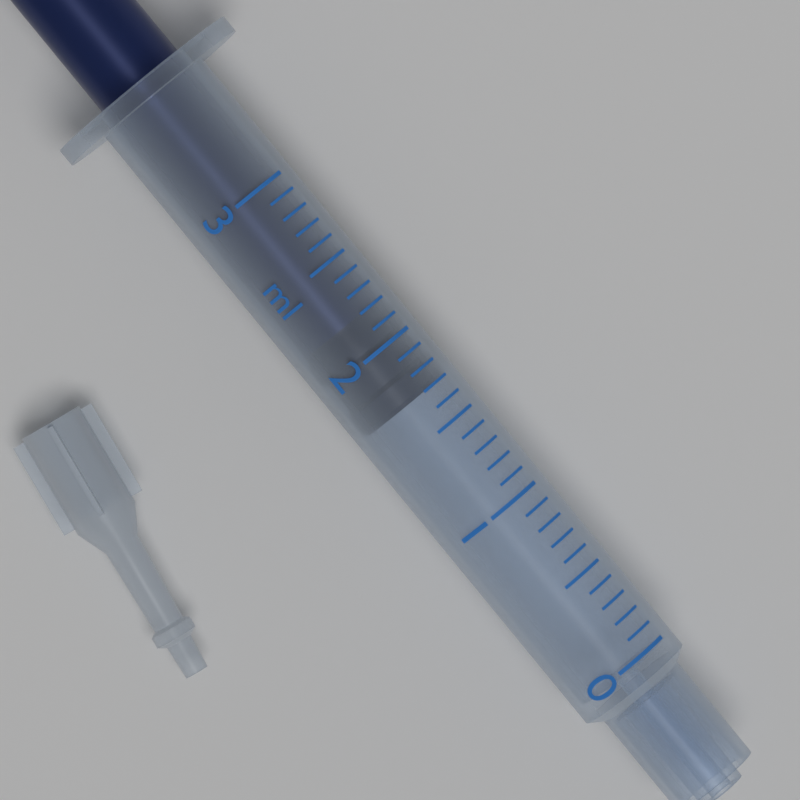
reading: 1.7 ml
